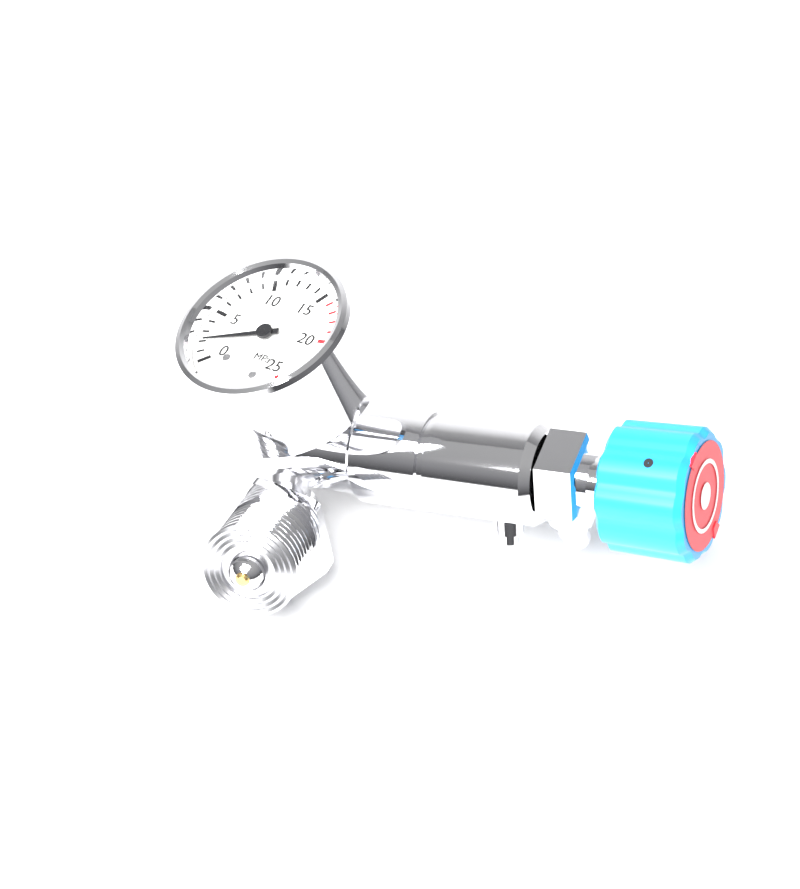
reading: 2 MPa
